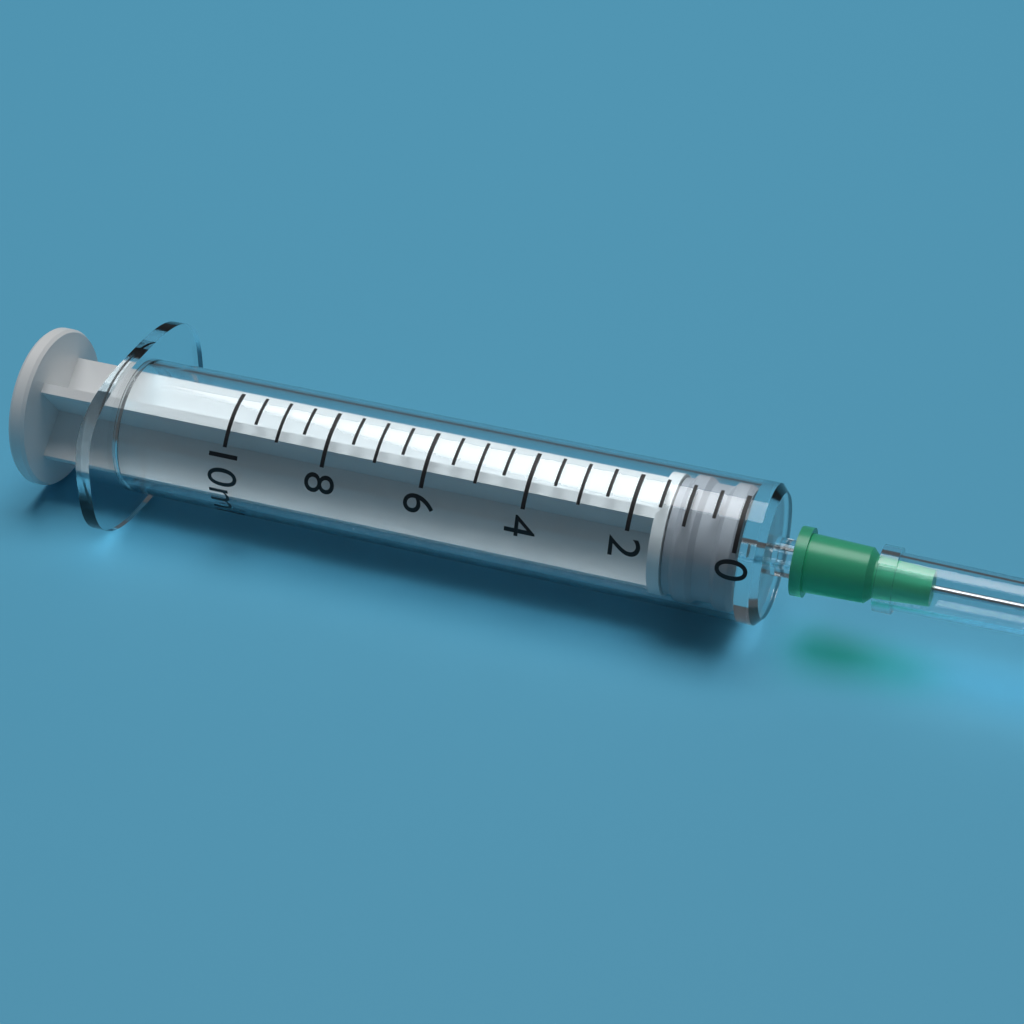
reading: 0.0 ml
